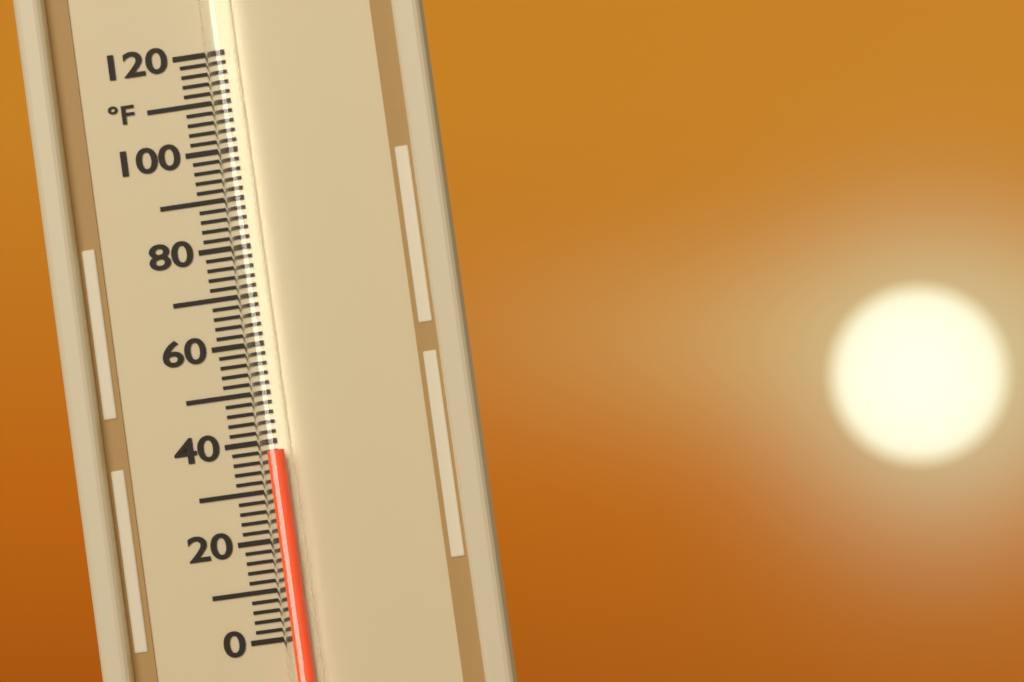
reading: 38 °F
